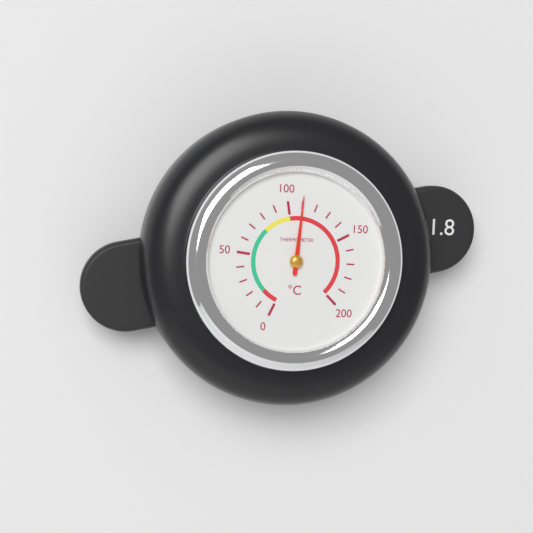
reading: 110 °C
